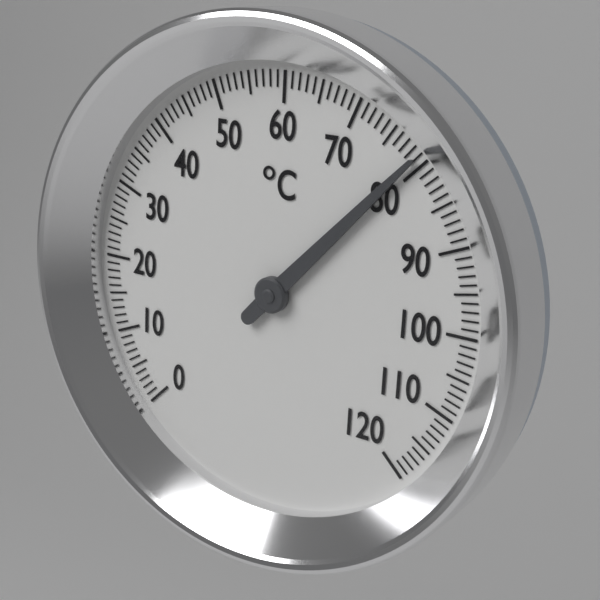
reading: 79 °C
